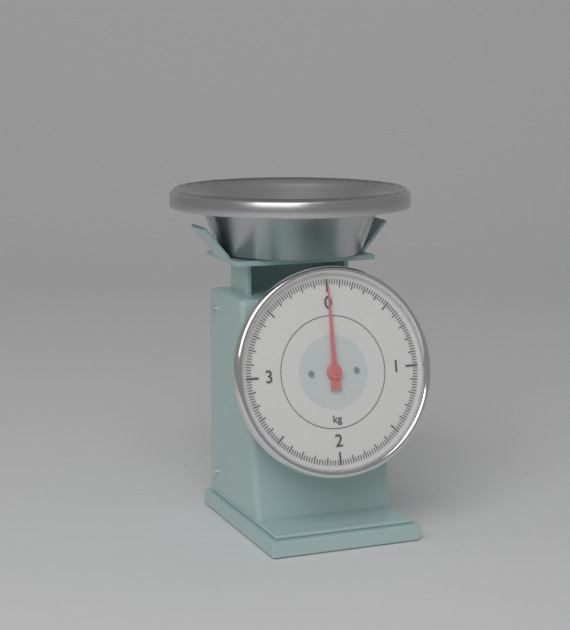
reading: 0.00 kg
